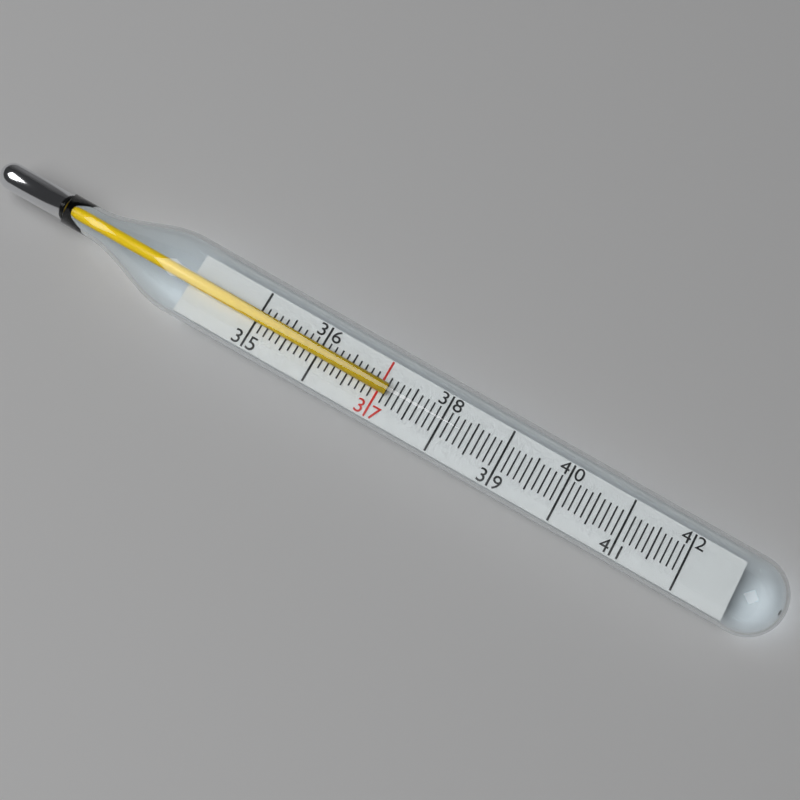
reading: 37.1 (no unit)
